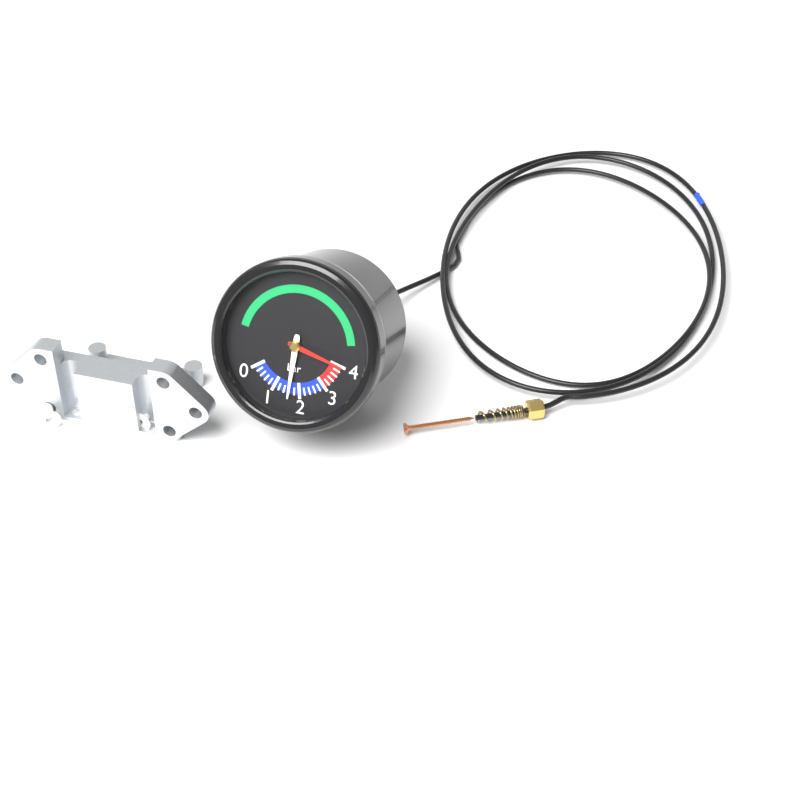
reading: 1.6 bar
